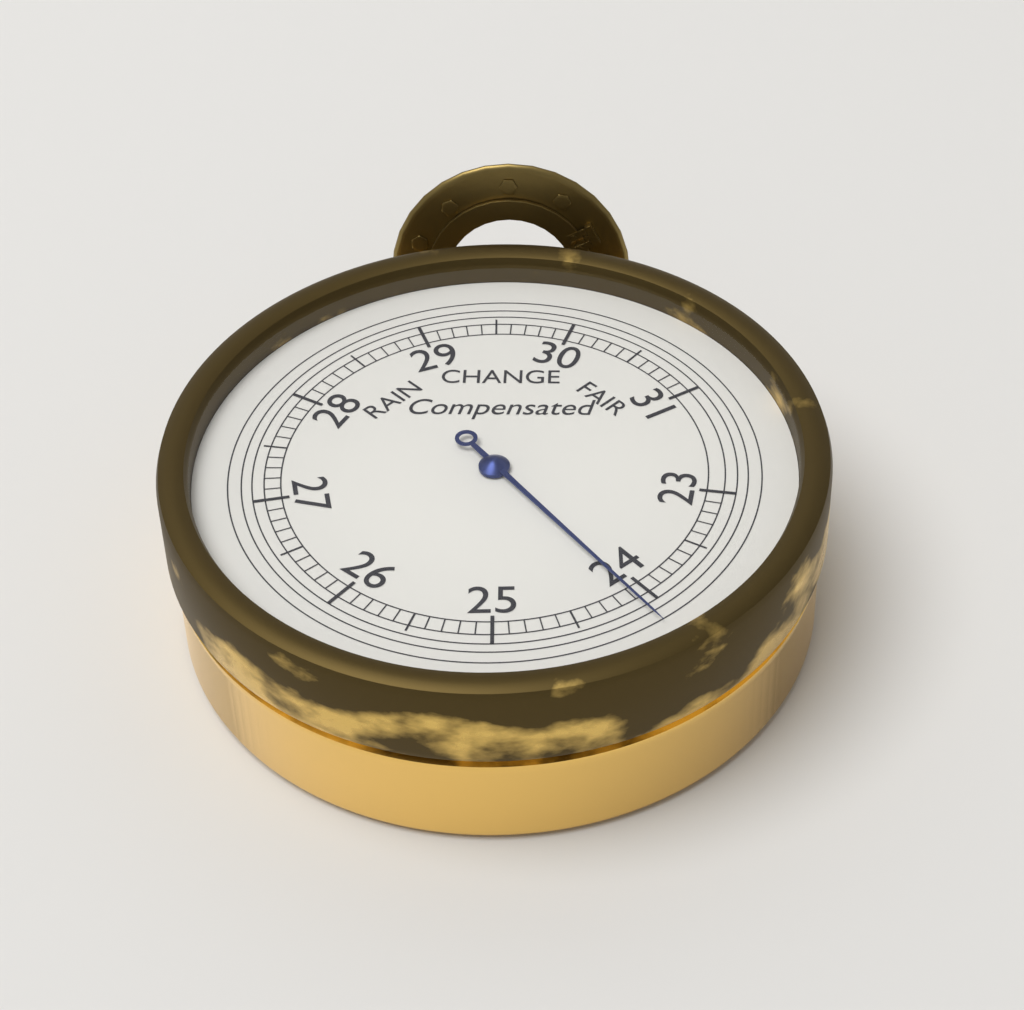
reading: 24.1 inHg
